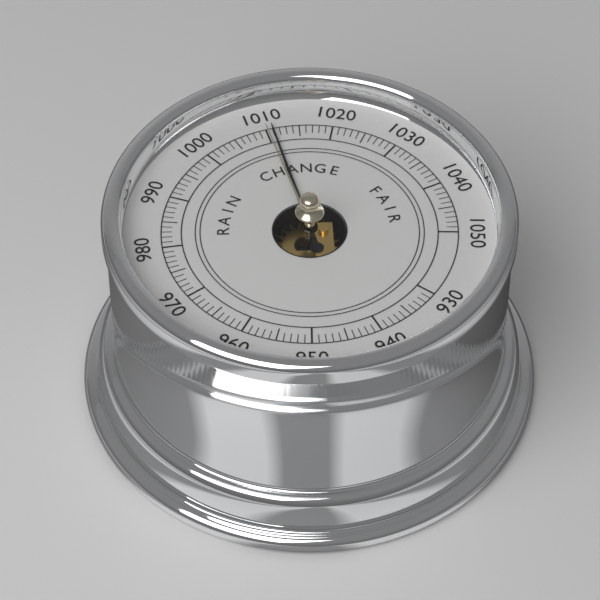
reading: 1011 (no unit)
